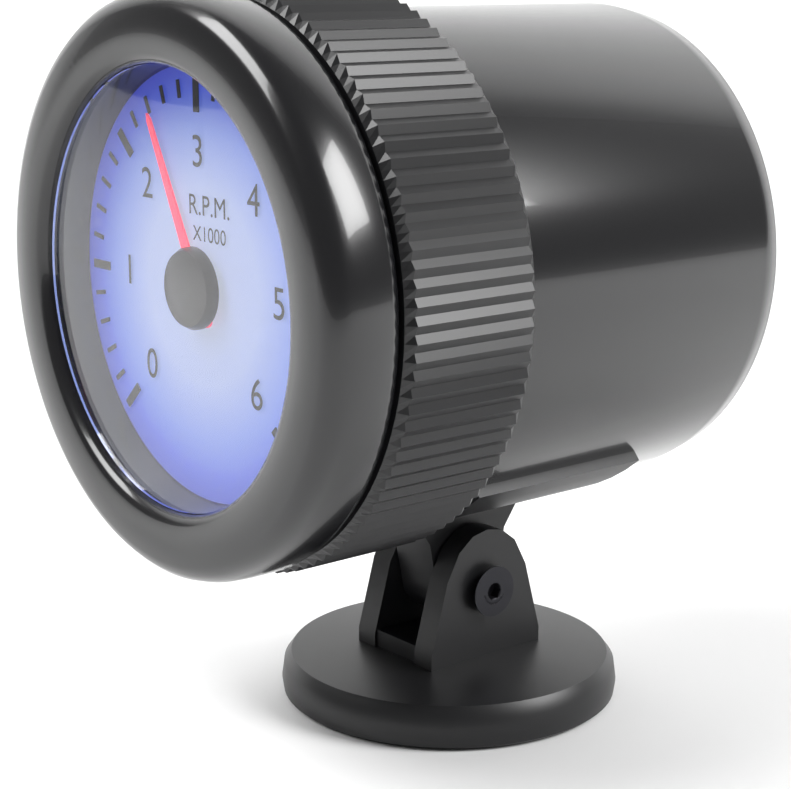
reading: 2.4 RPM x1000
